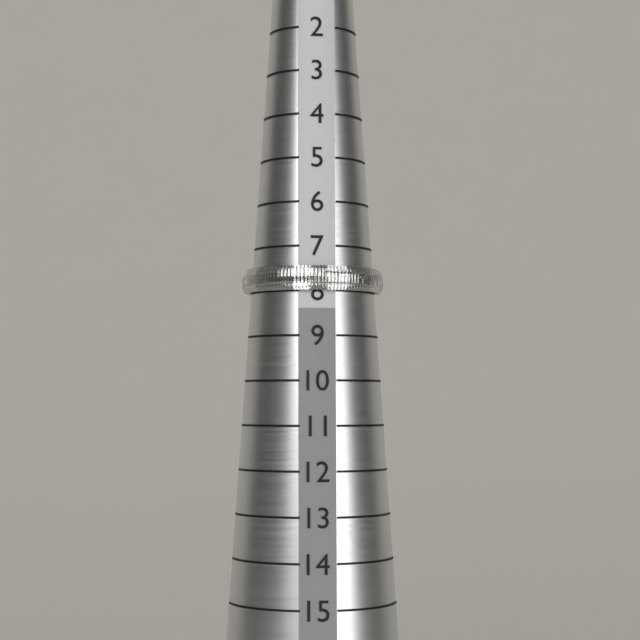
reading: 8 (no unit)
